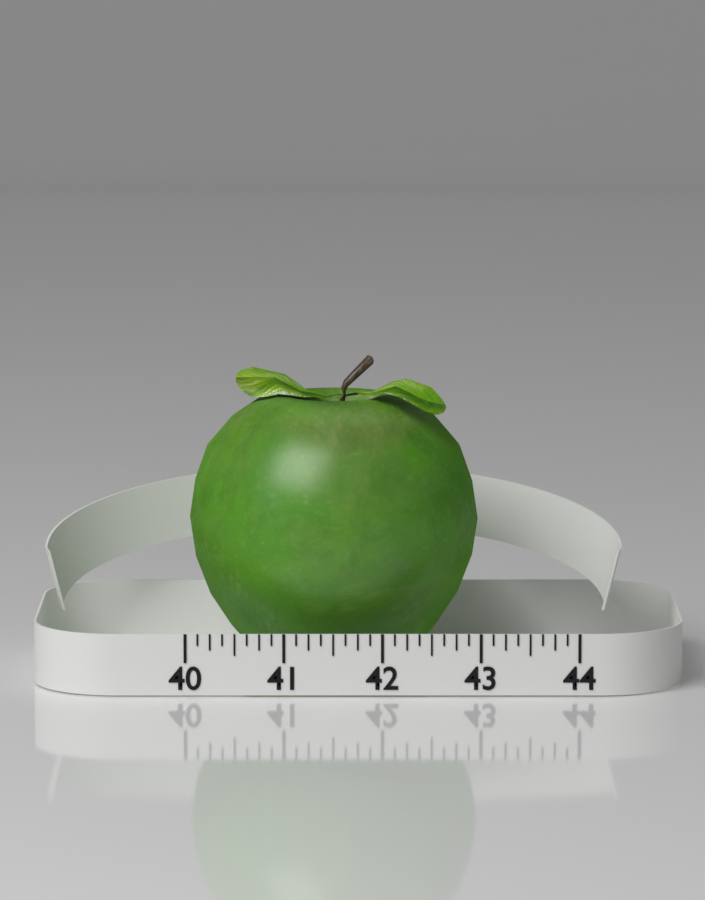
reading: 43.000 (no unit)
